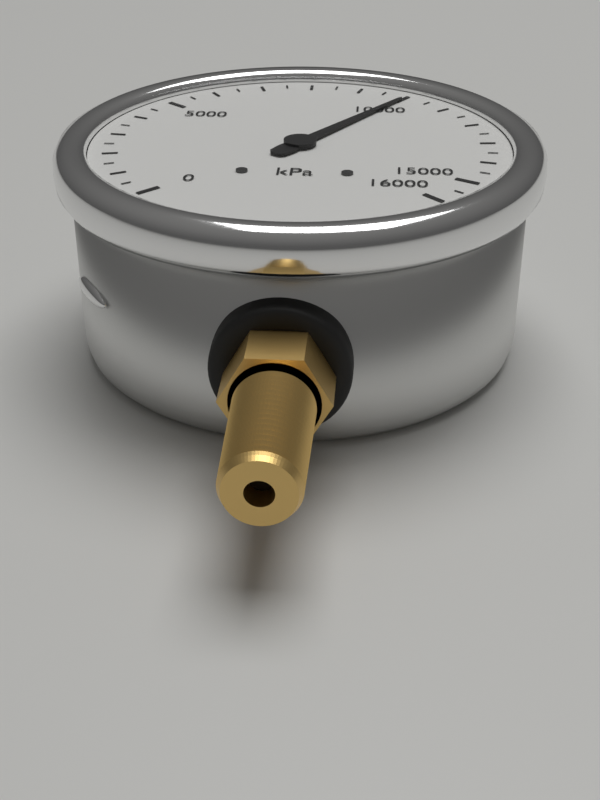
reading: 10000 kPa
